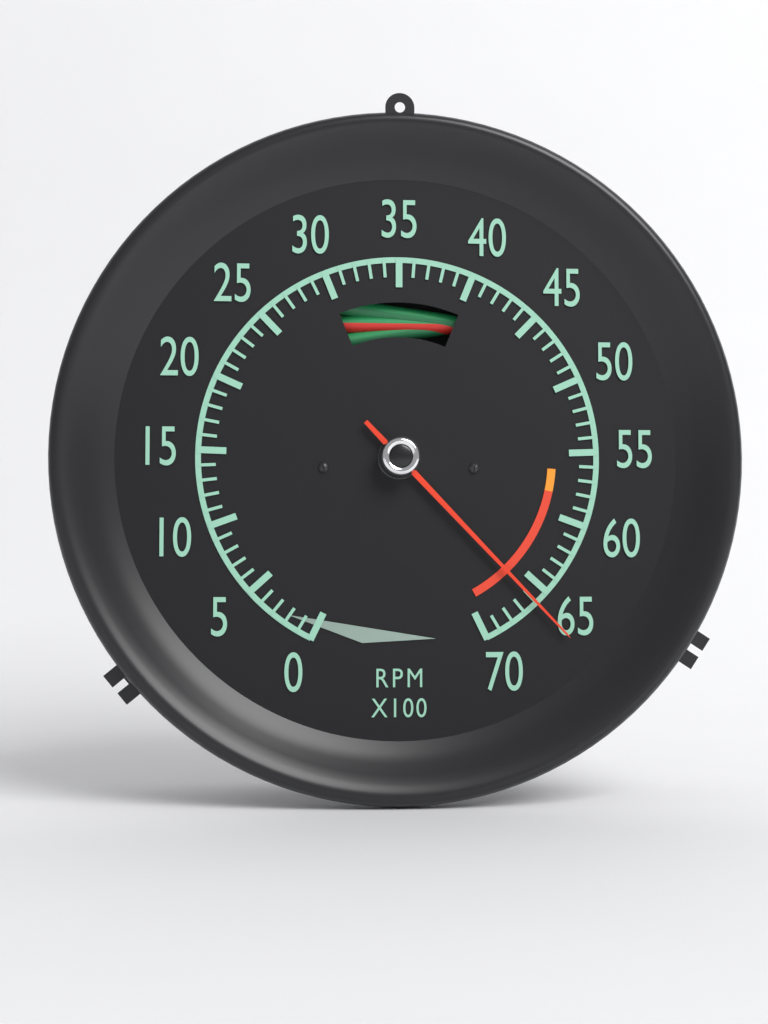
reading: 66 RPM x100
